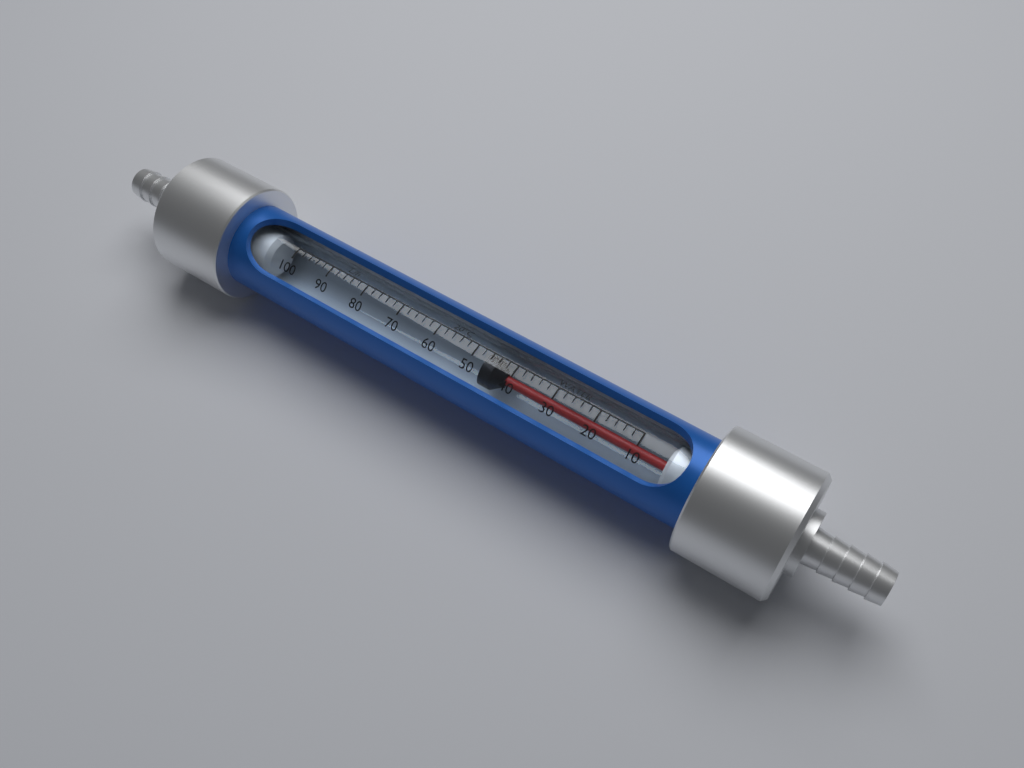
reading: 48 L/h
